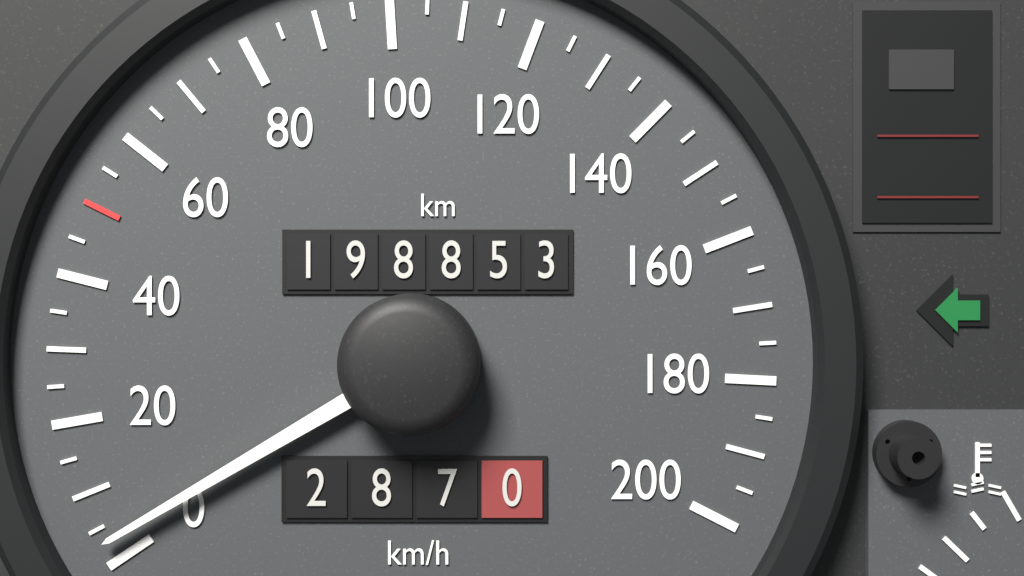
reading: 3 km/h
